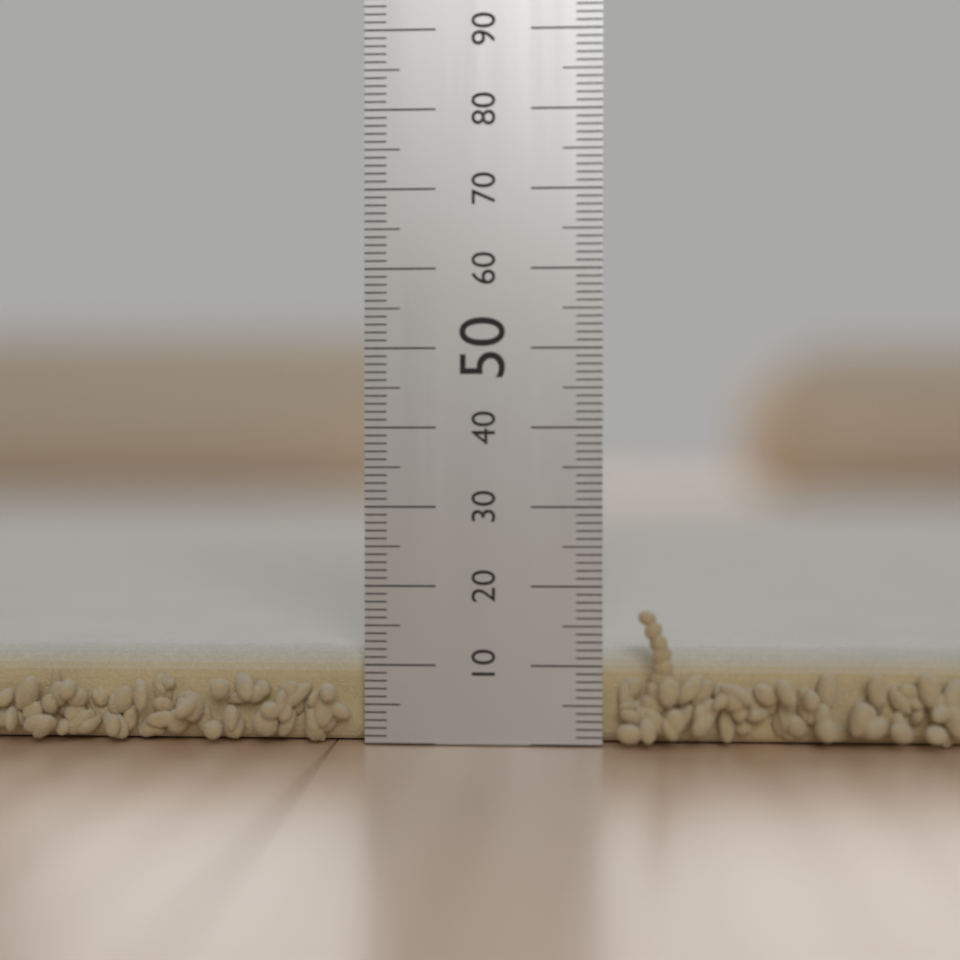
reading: 12 mm
